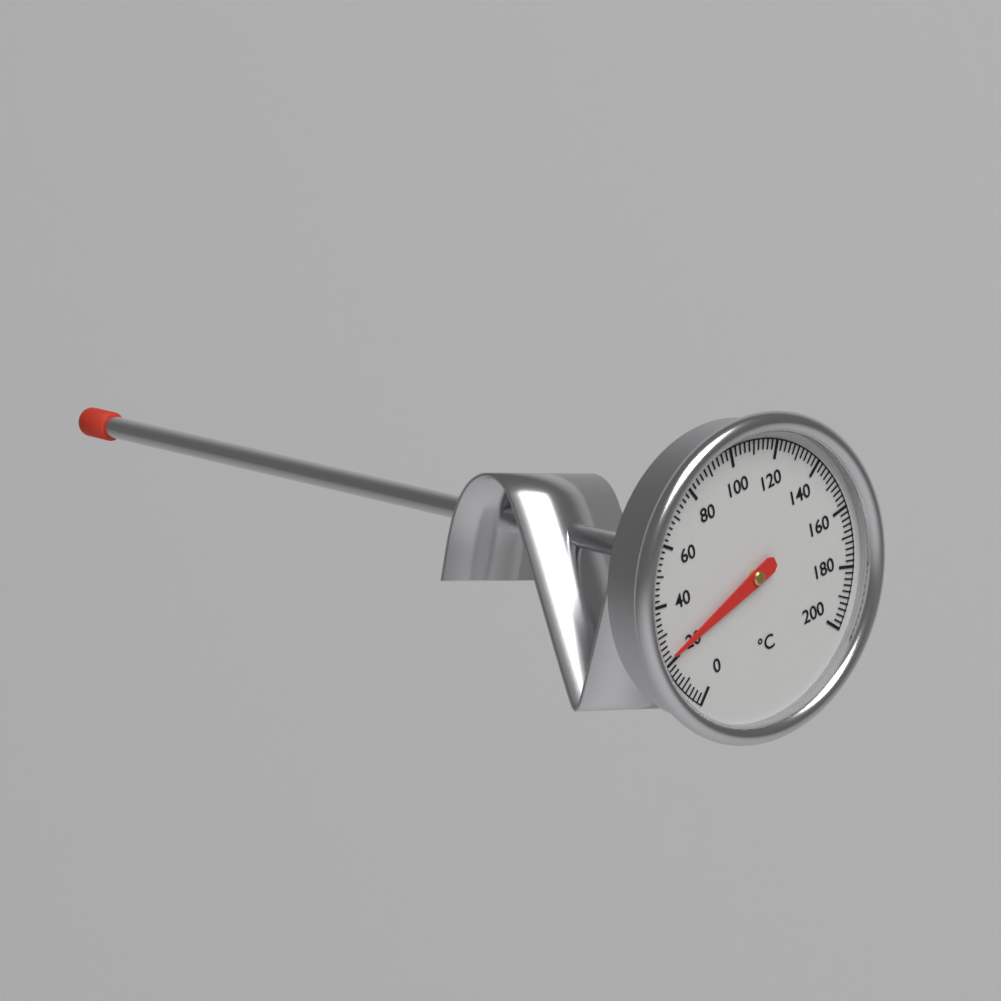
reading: 22 °C
